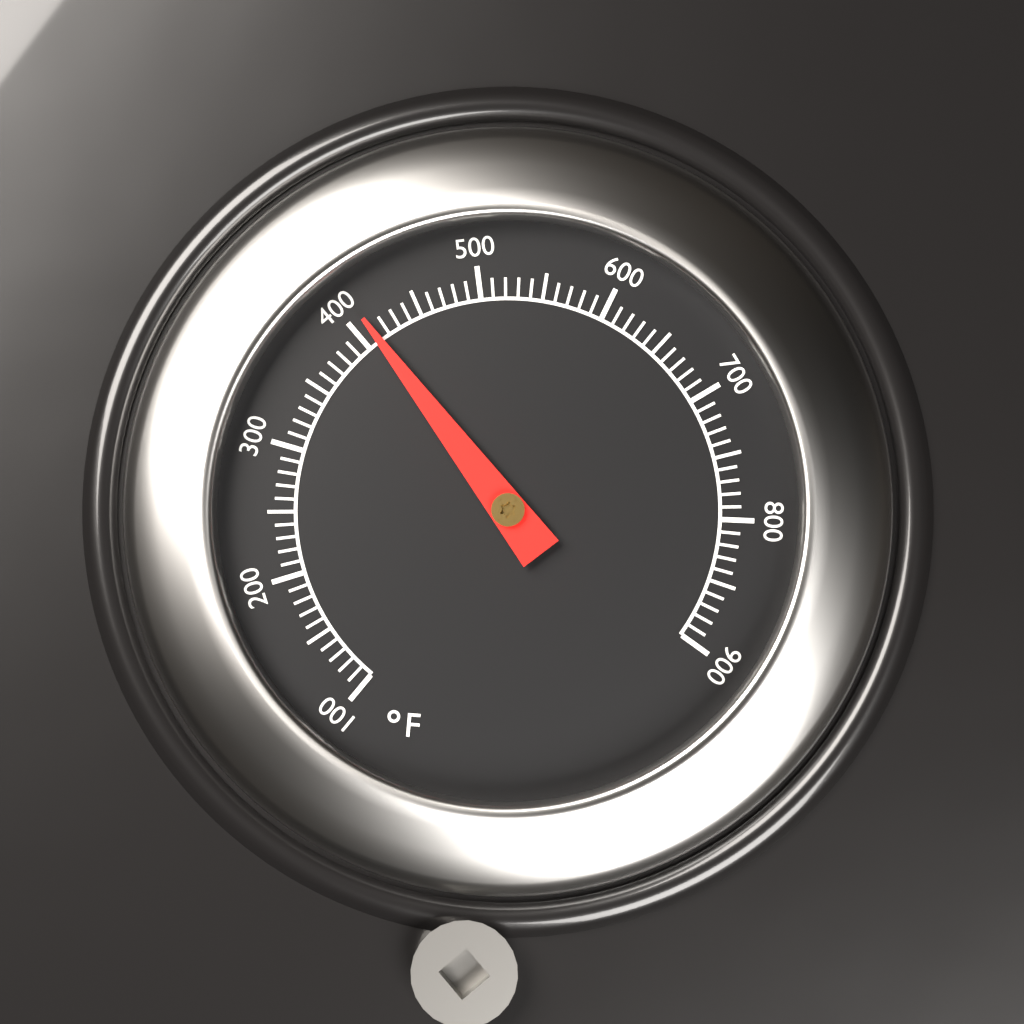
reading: 410 °F
